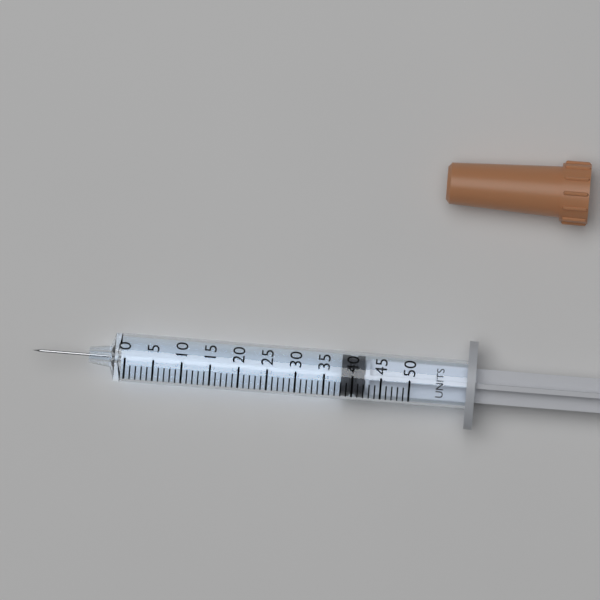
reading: 38 units
